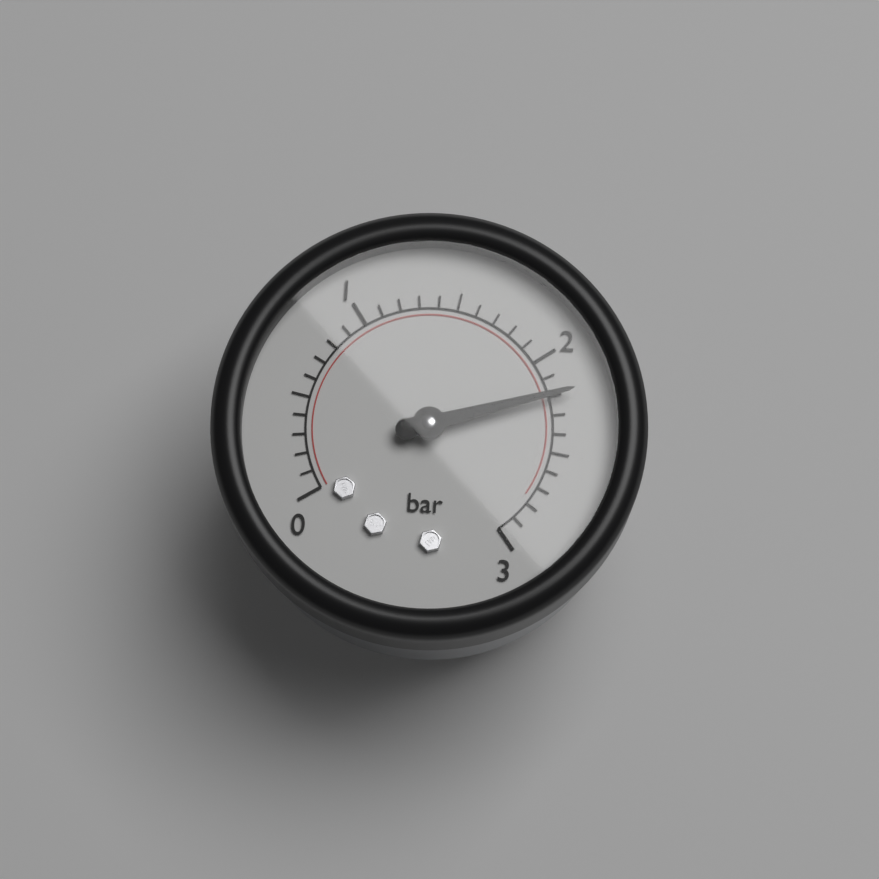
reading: 2.2 bar
